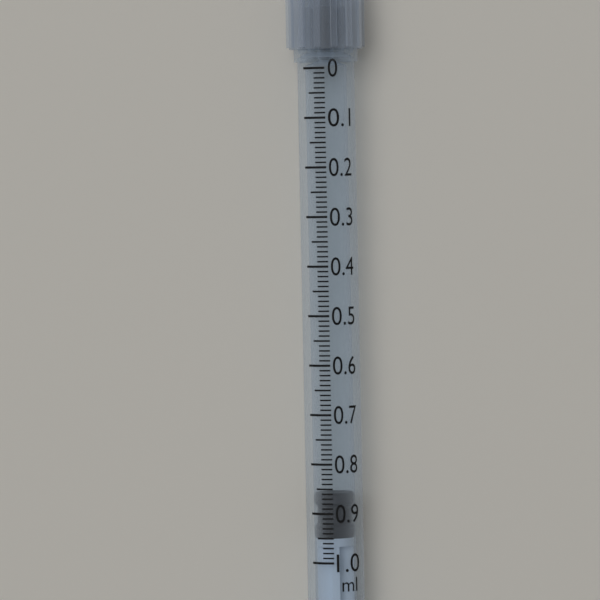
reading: 0.86 ml
